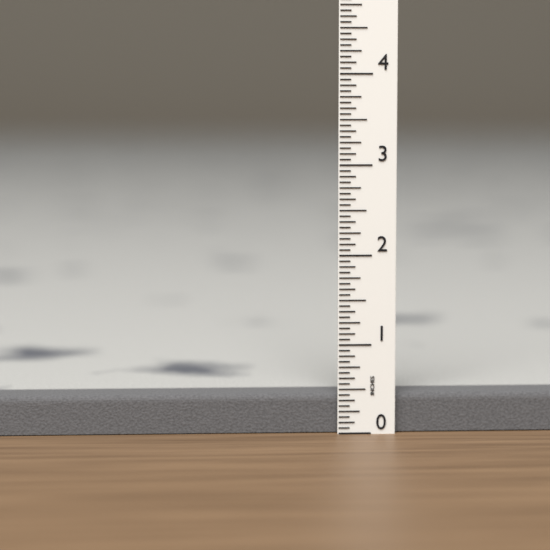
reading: 0.4375 in
